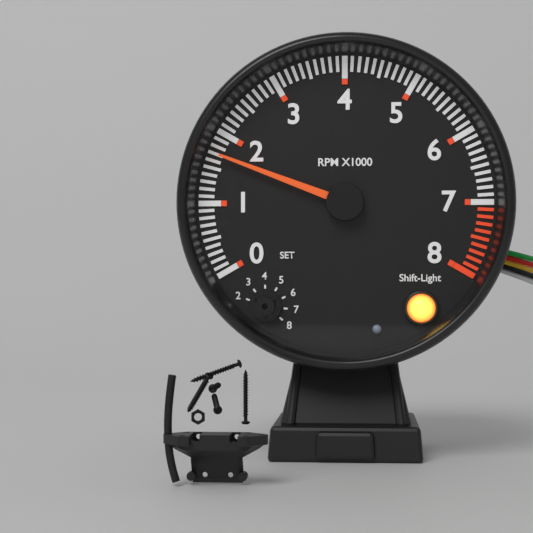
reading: 1700 RPM
